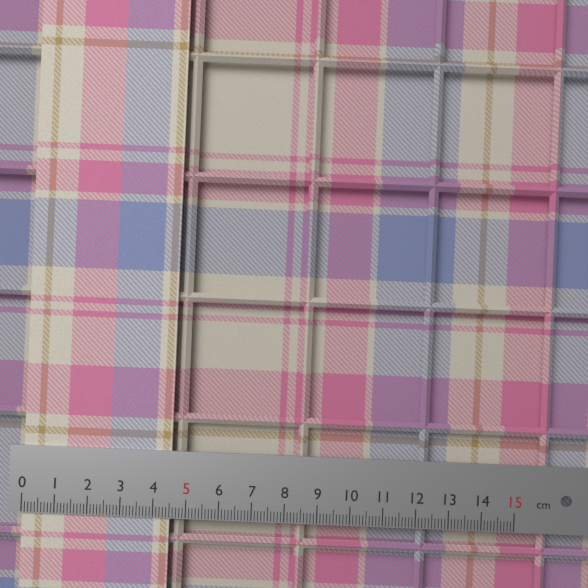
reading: 4.5 cm
